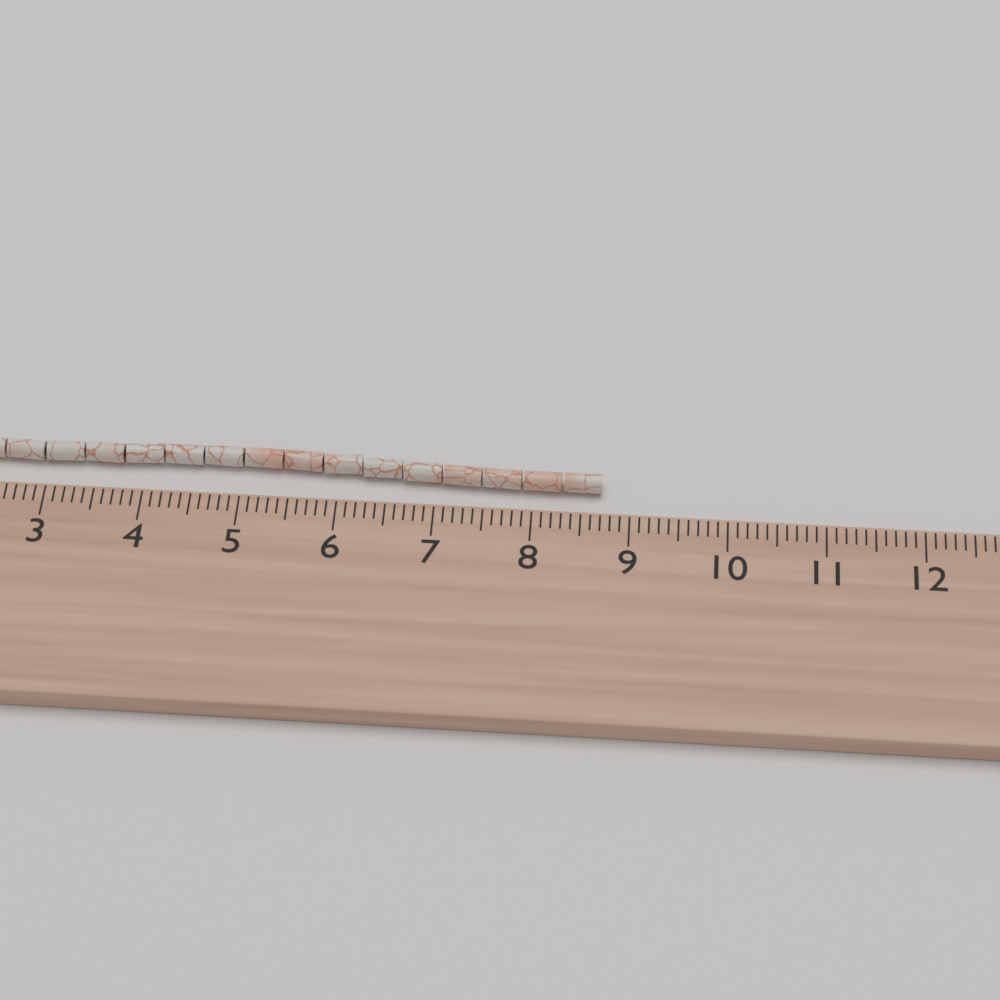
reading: 8.7 cm
